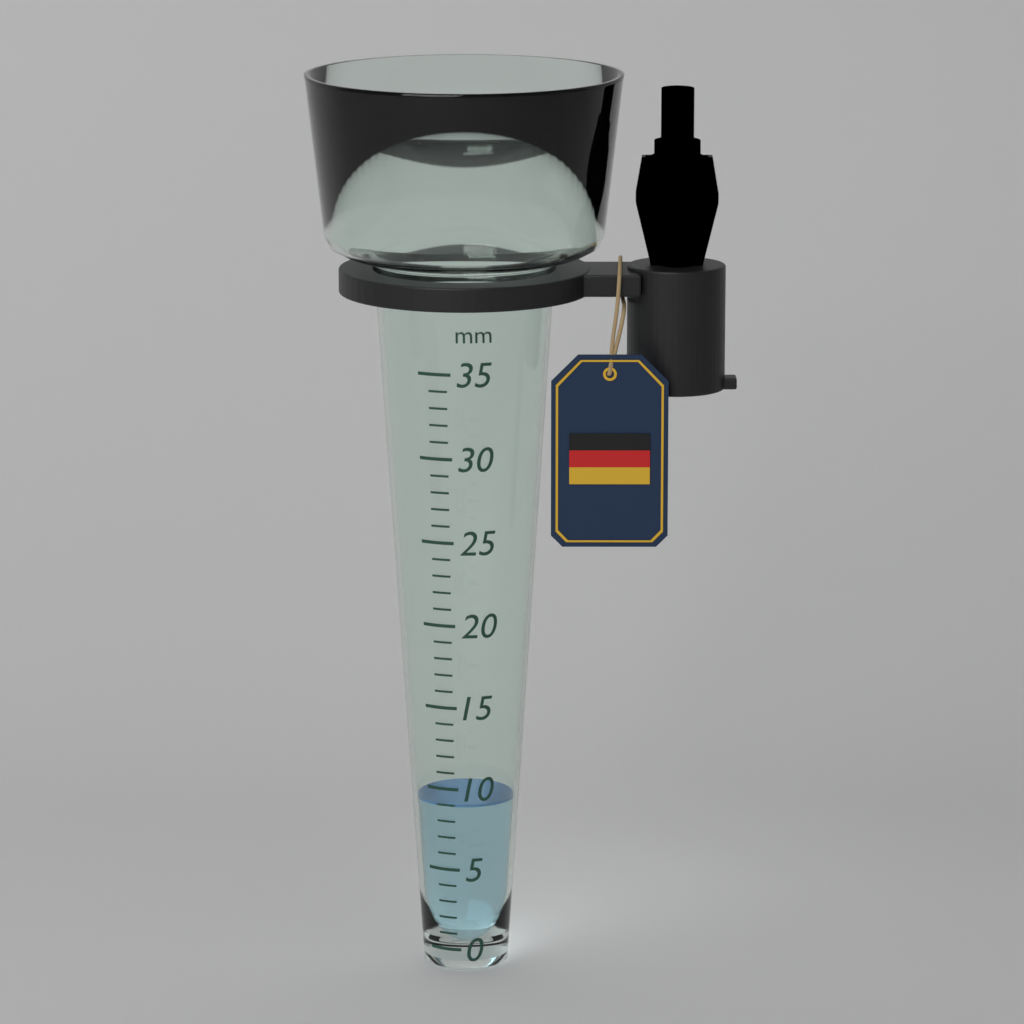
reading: 9 mm
